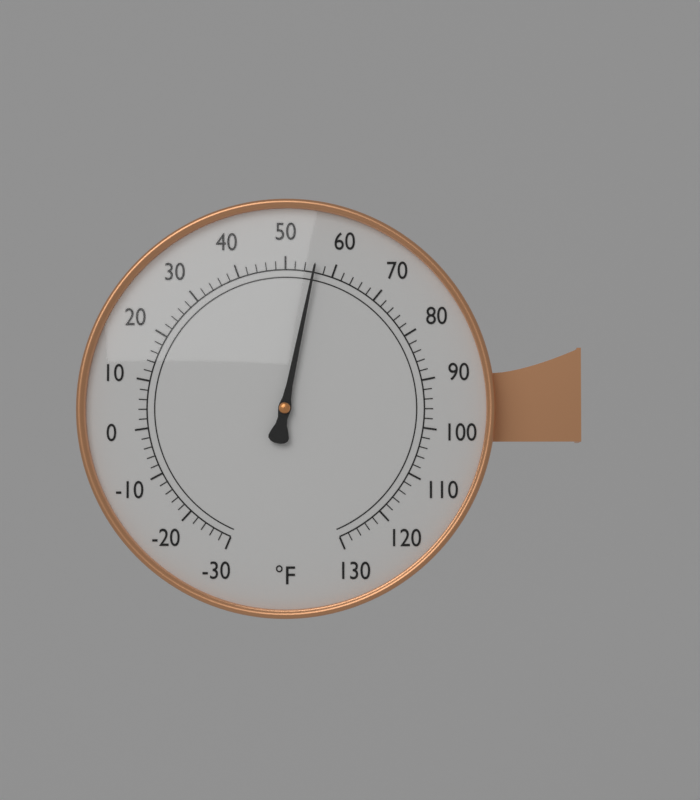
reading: 56 °F
